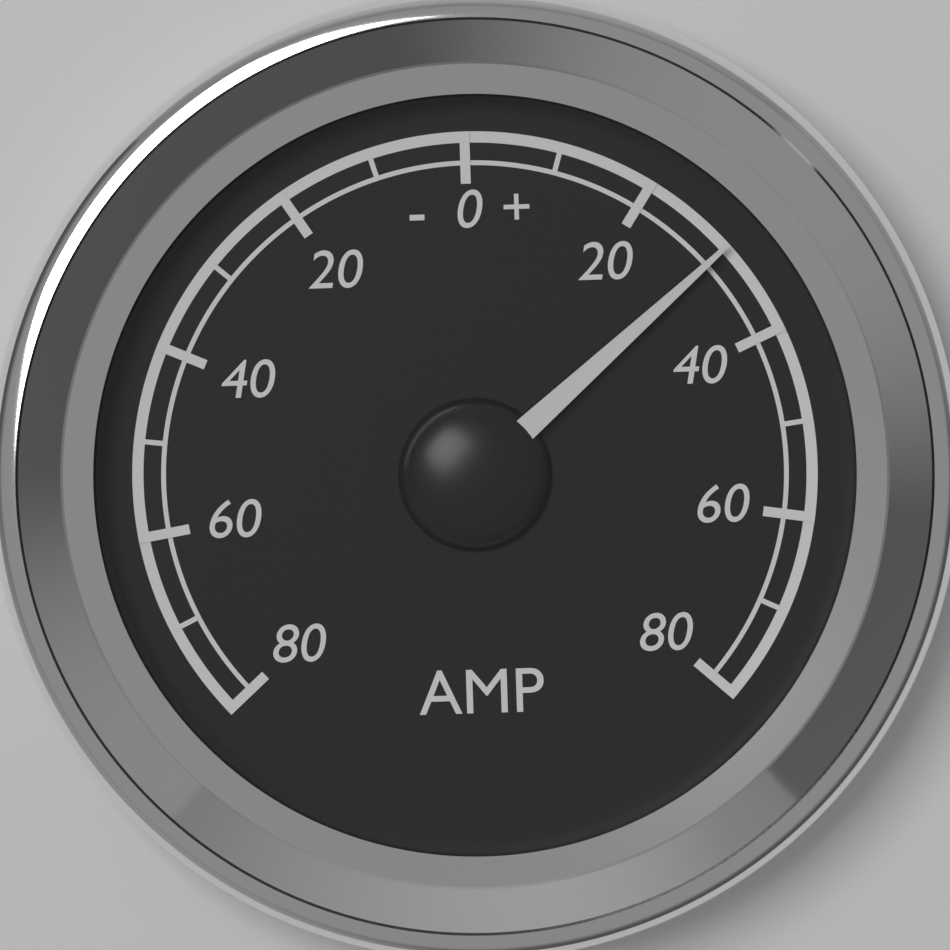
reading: 30 A
